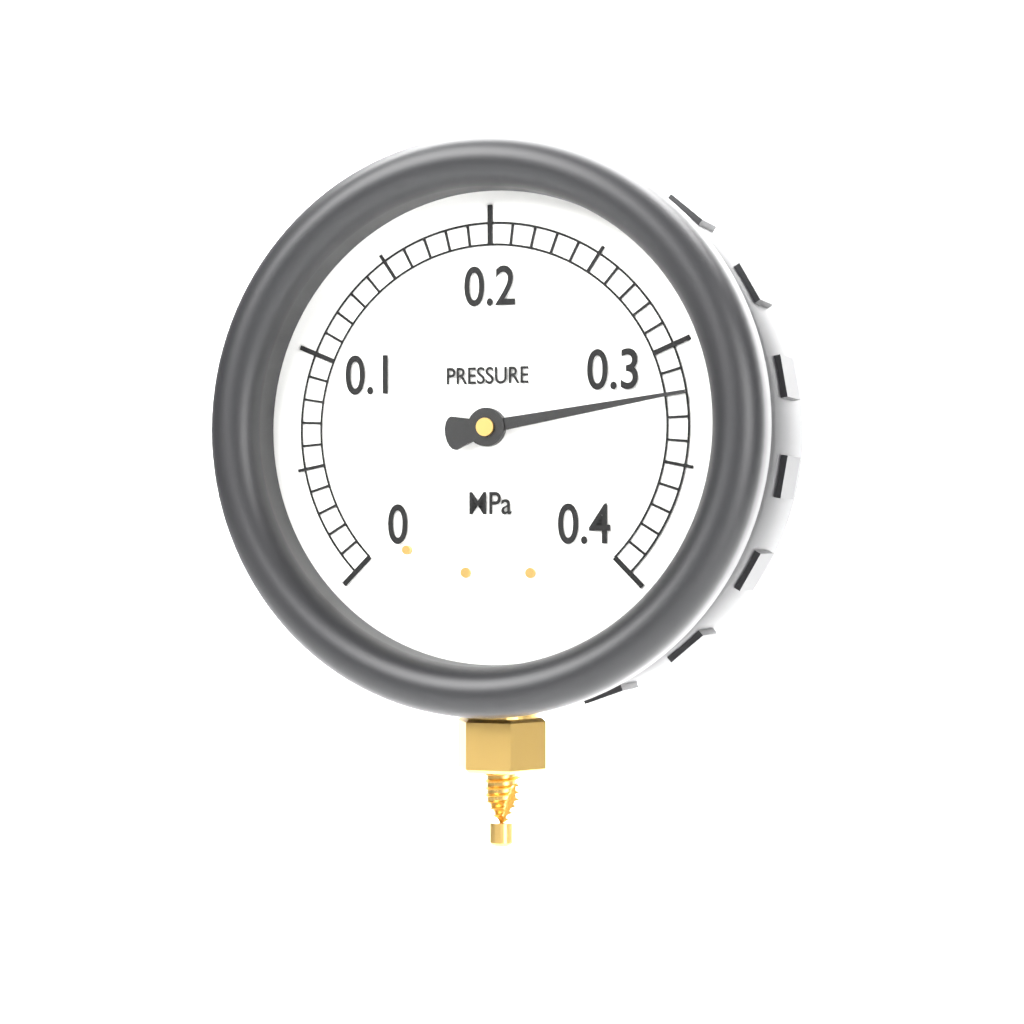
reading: 0.32 MPa
